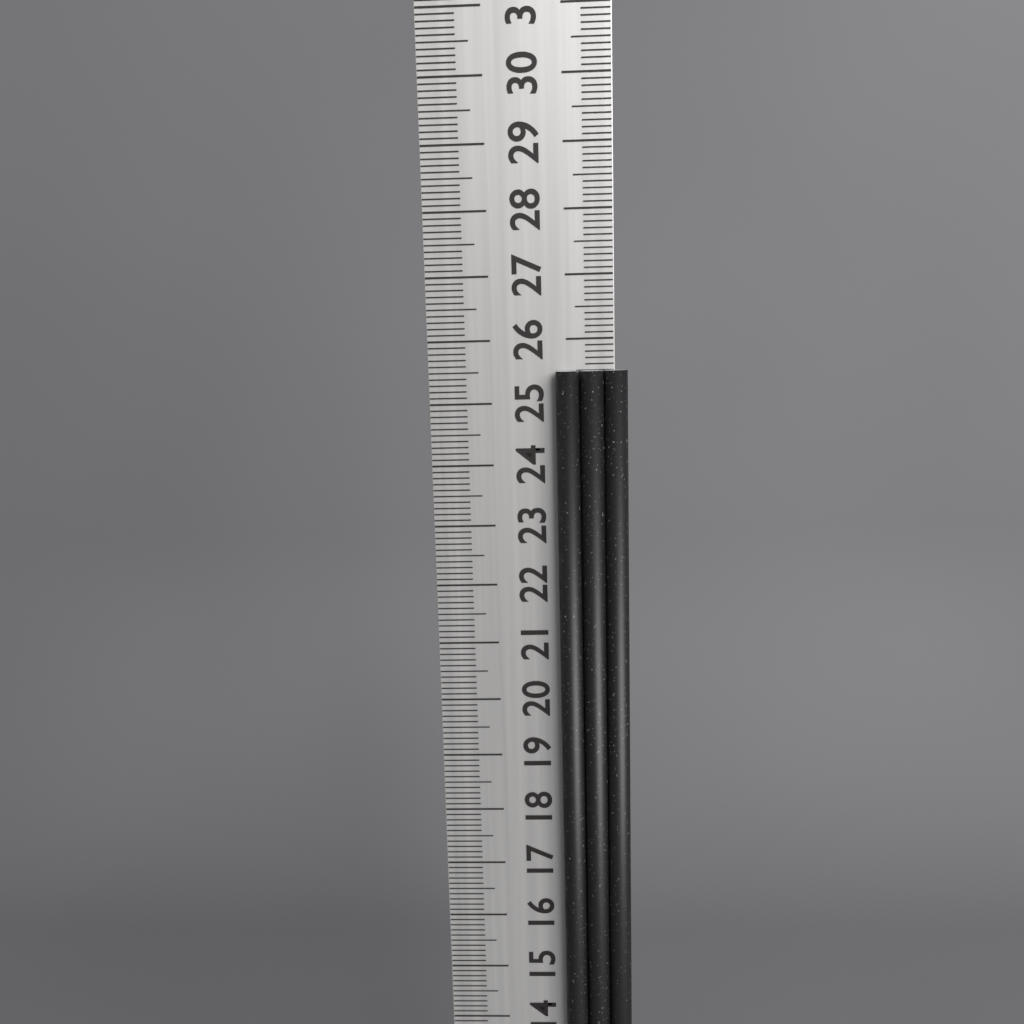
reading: 25.5 cm
